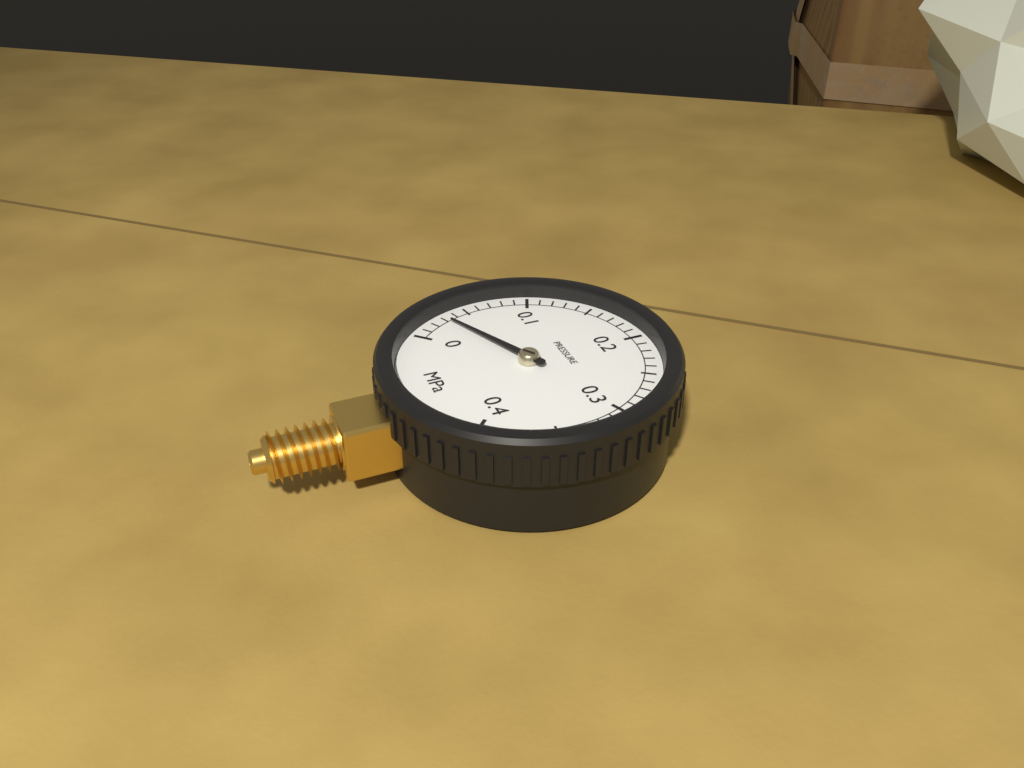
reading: 0.03 MPa
